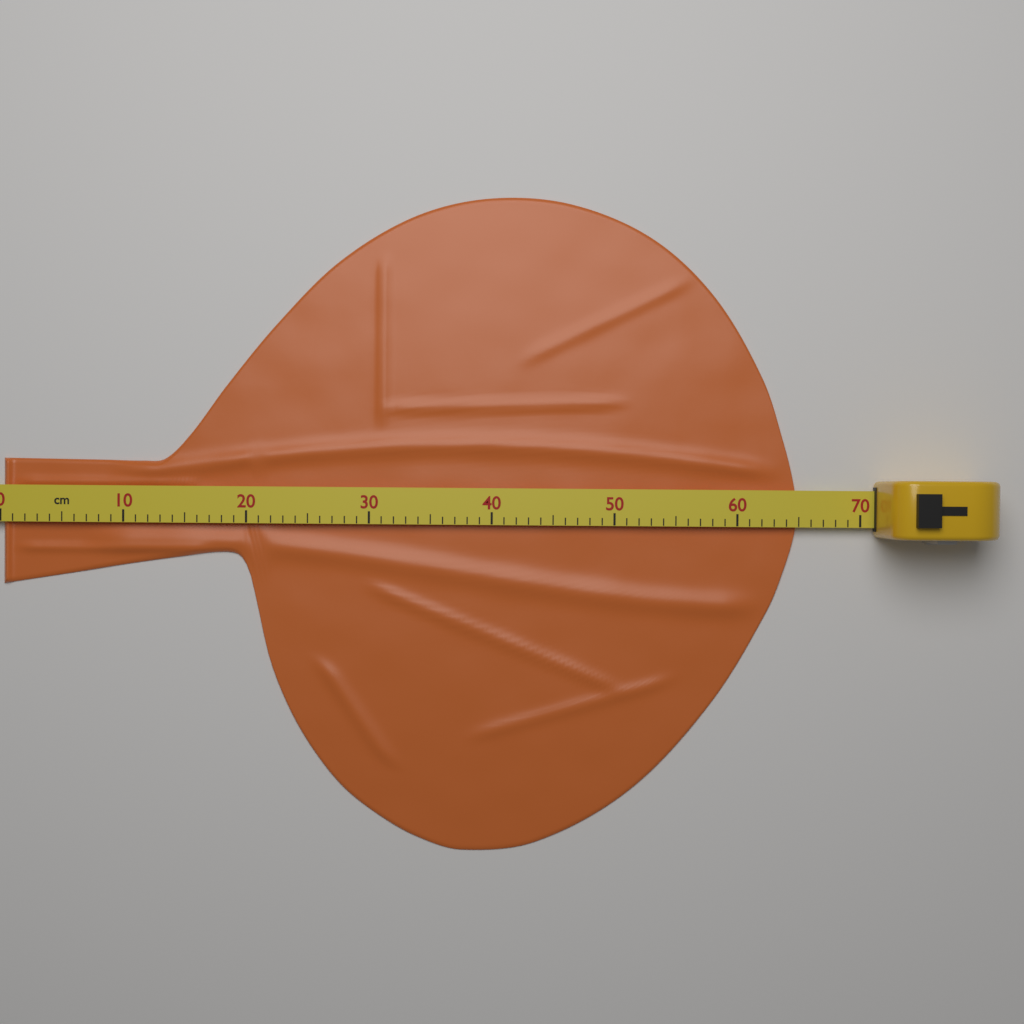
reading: 65 cm
